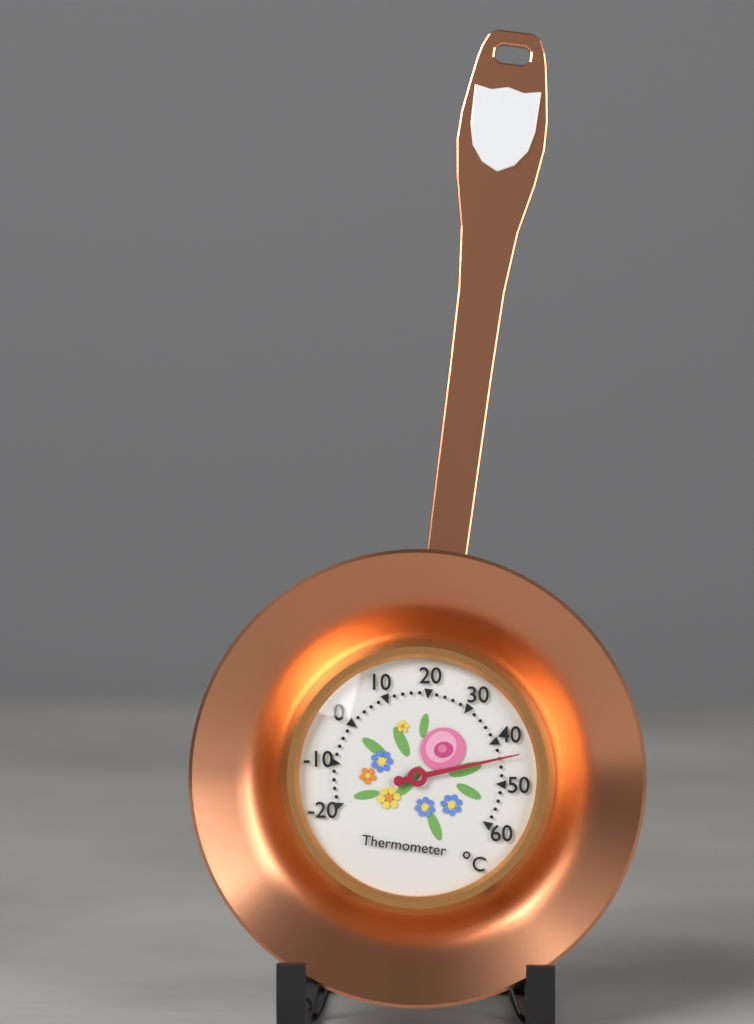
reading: 44 °C
